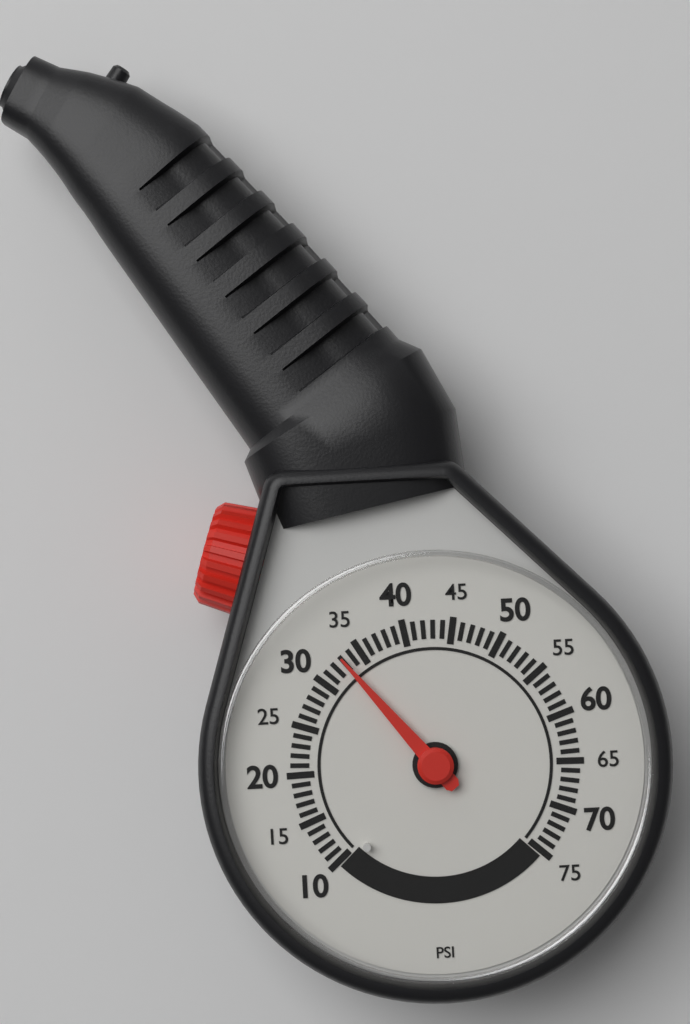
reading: 33 psi
